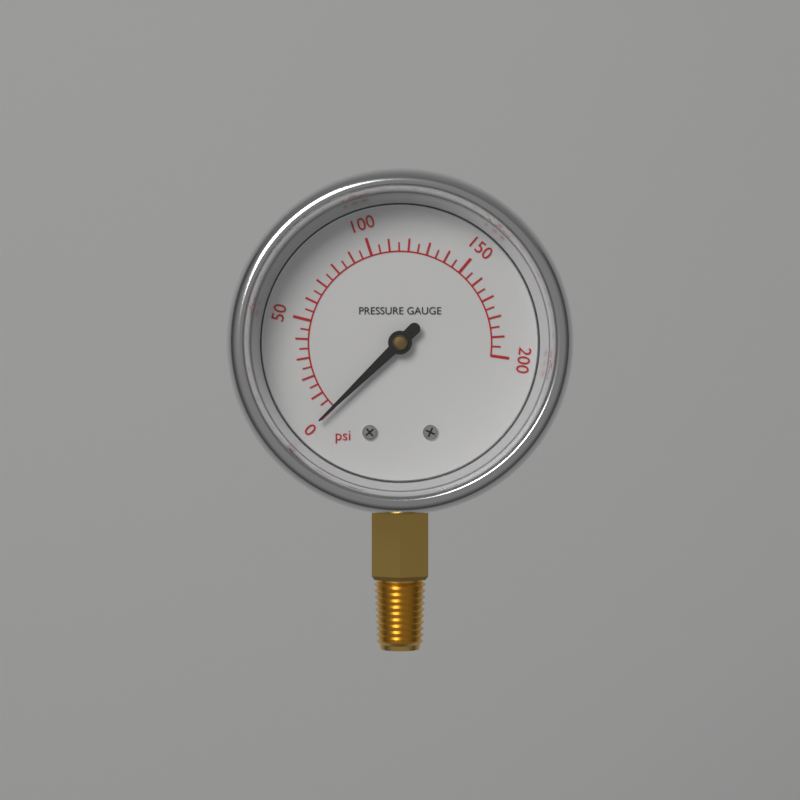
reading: 0 psi
